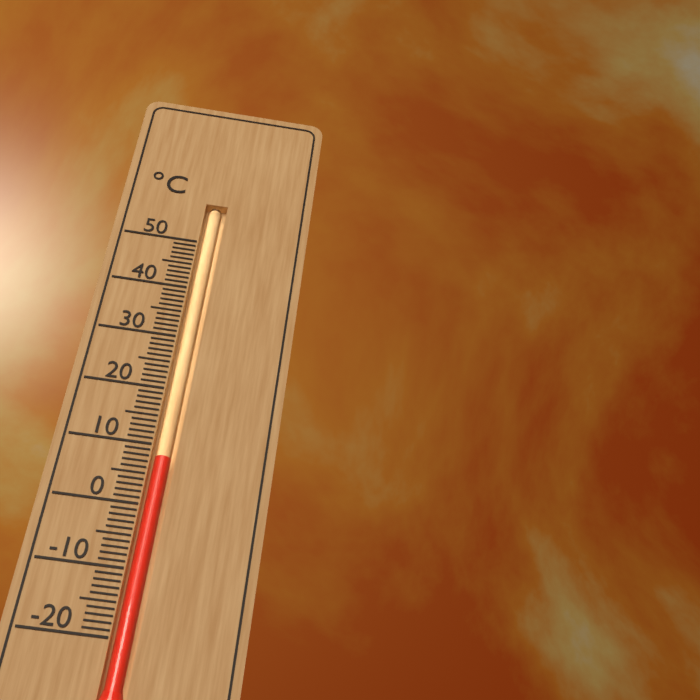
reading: 8 °C
